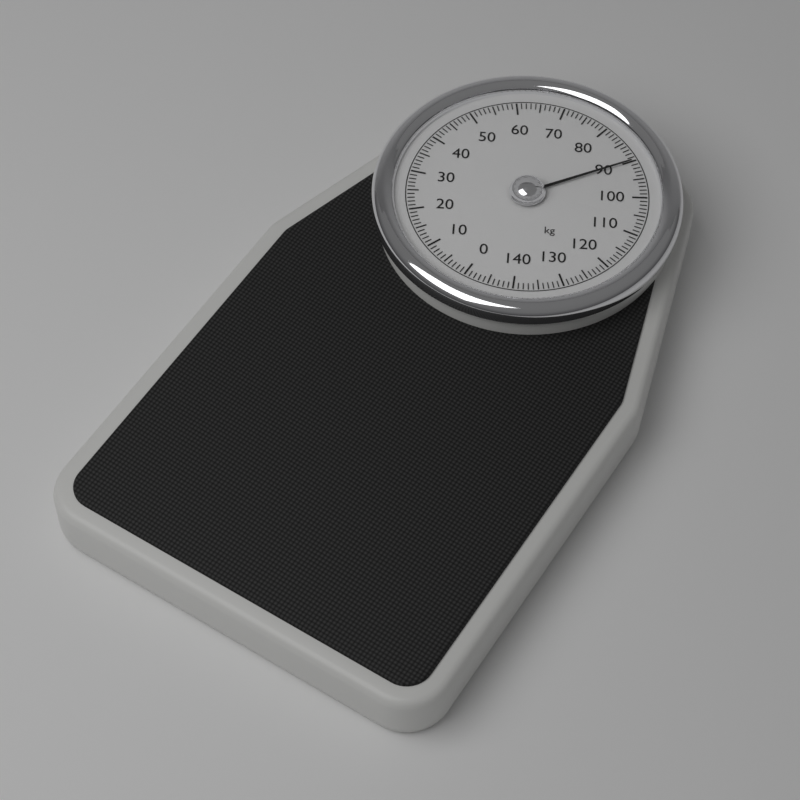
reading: 90 kg
